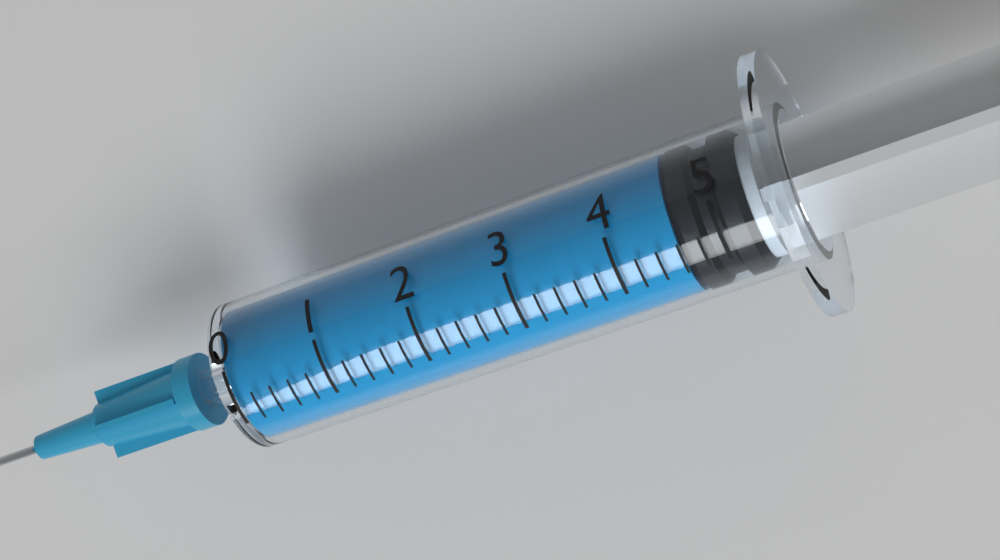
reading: 4.6 (no unit)
